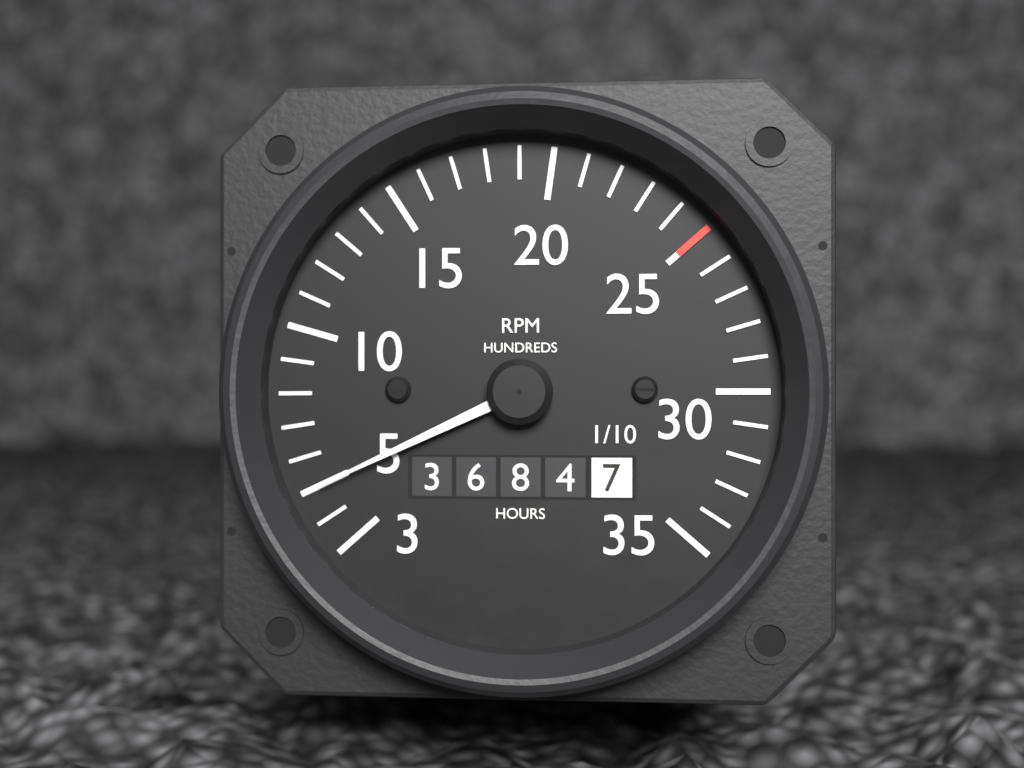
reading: 500 RPM
